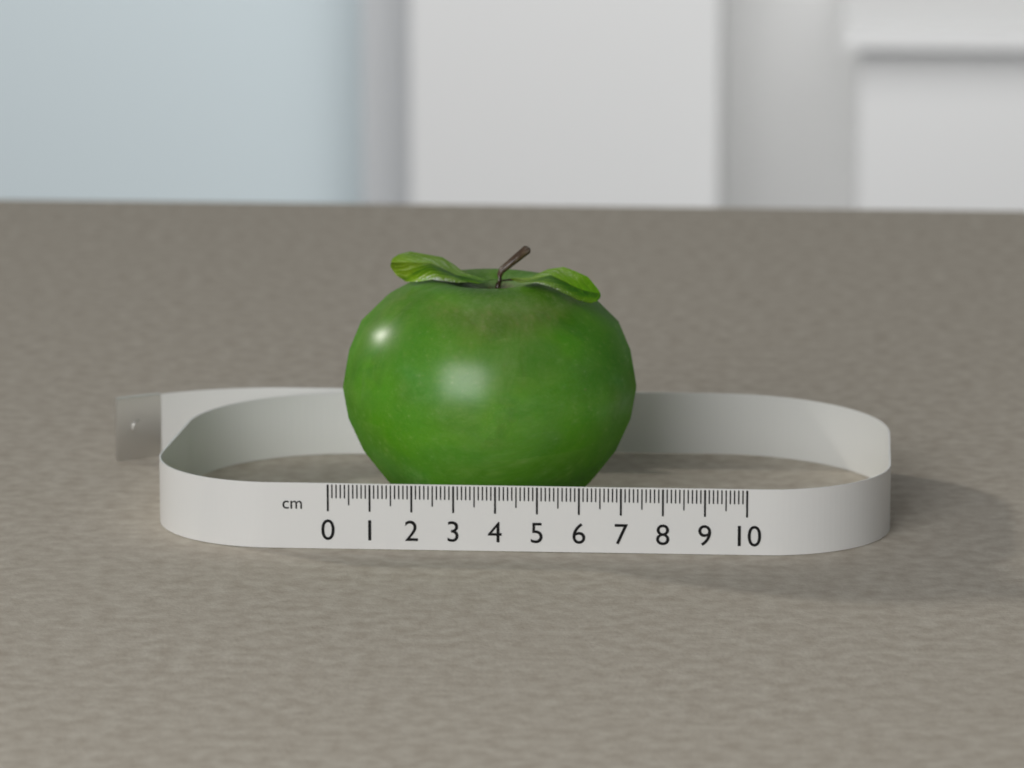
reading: 7.2 cm
